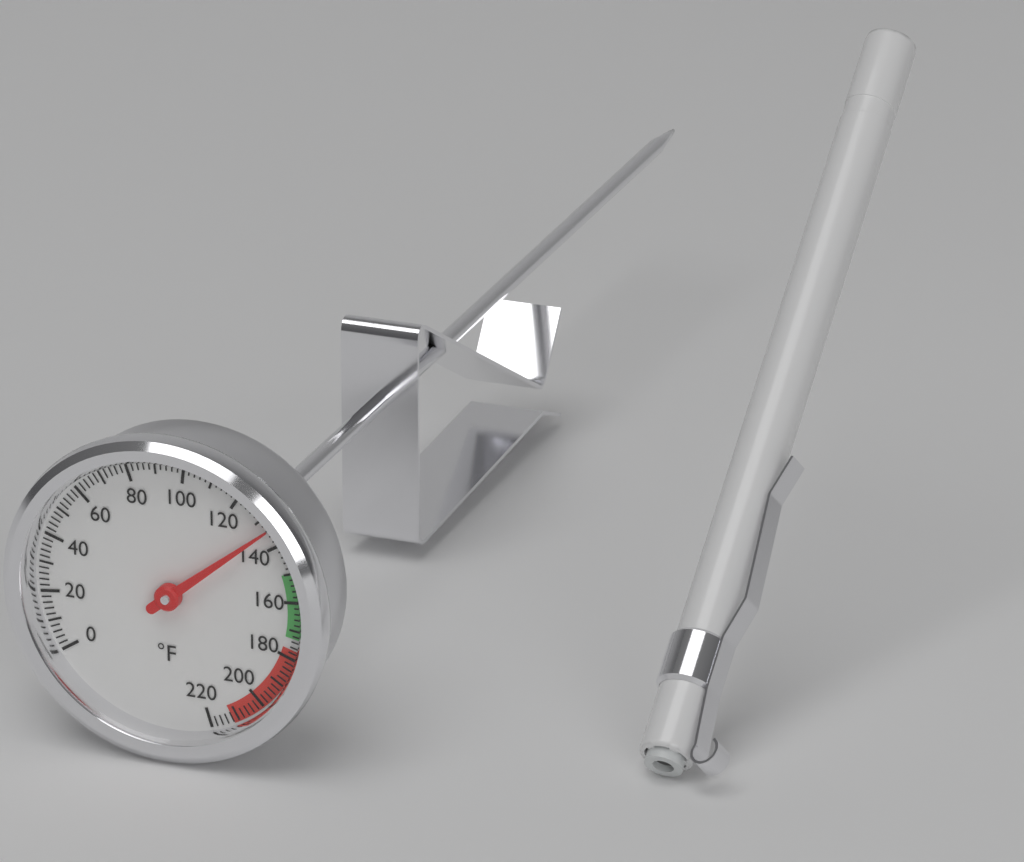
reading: 134 °F
